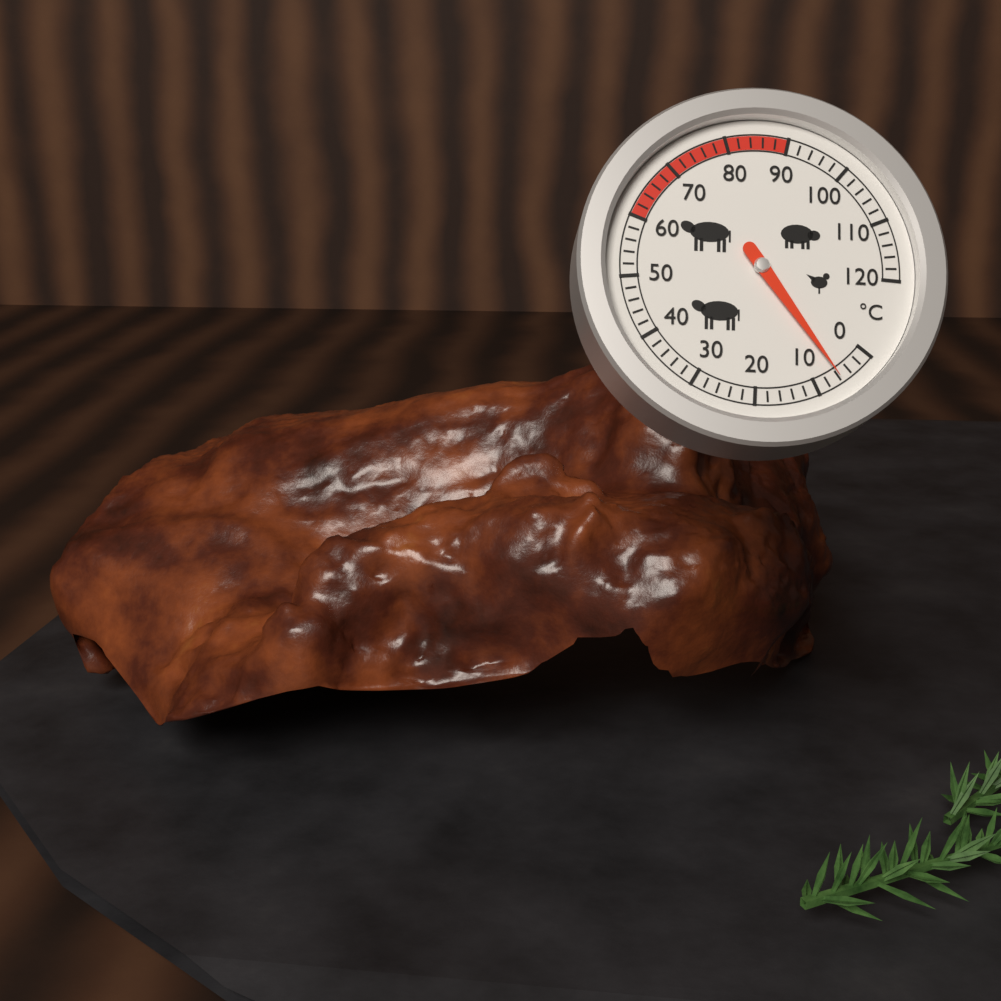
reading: 6 °C
